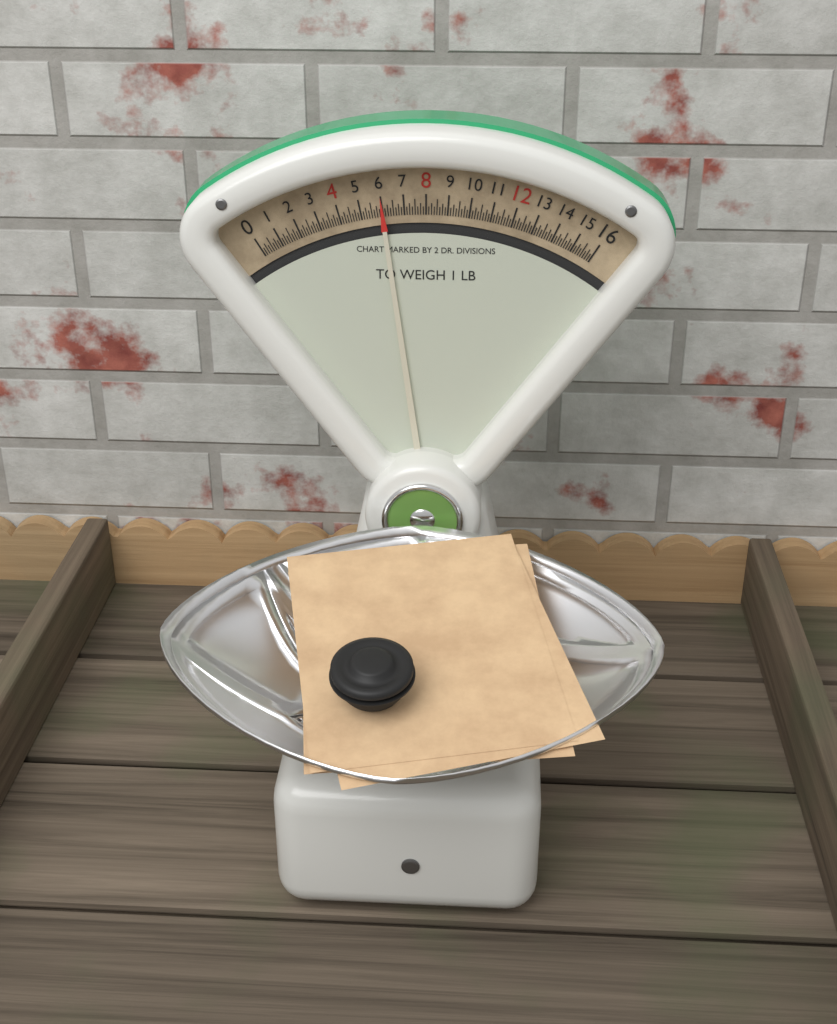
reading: 6.000 oz
